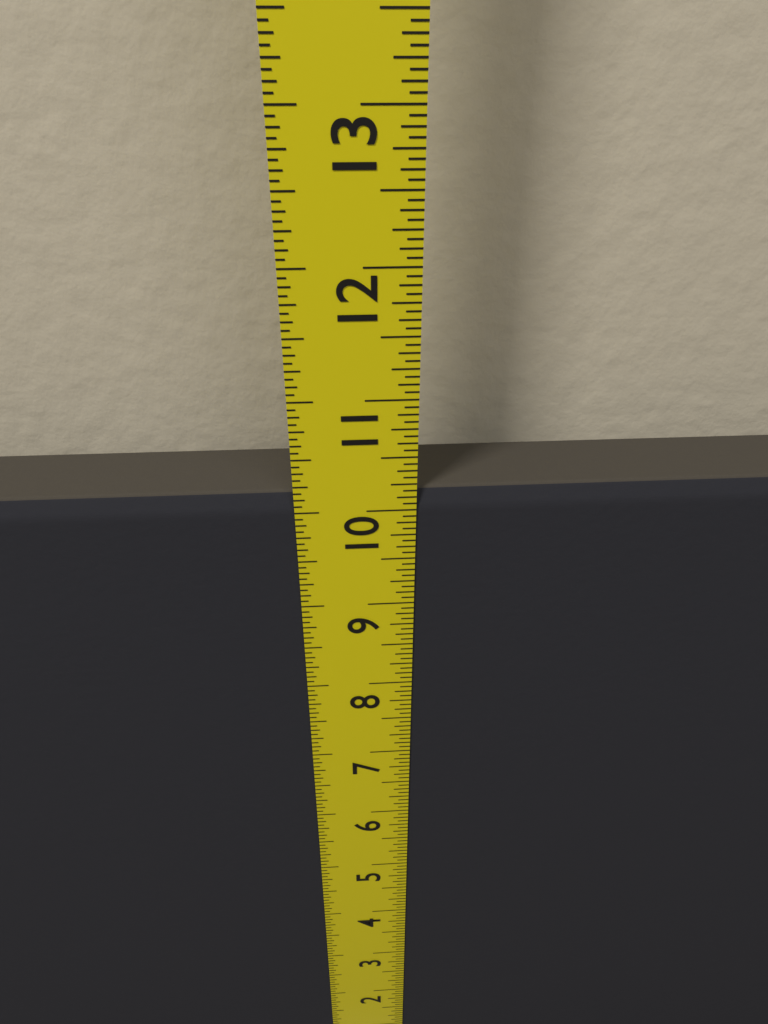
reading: 10.1875 in
